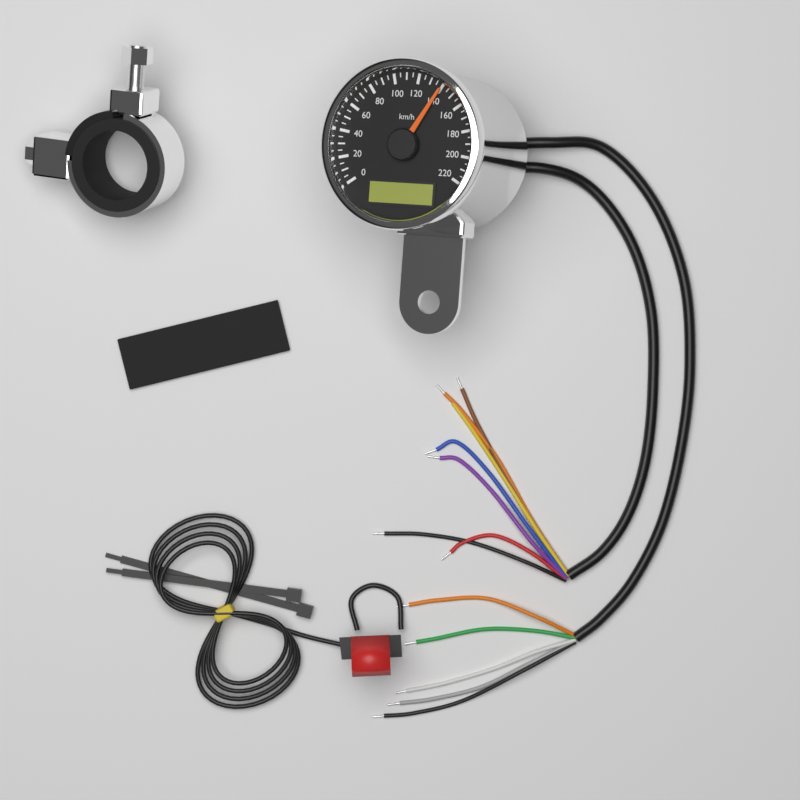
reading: 140 km/h
